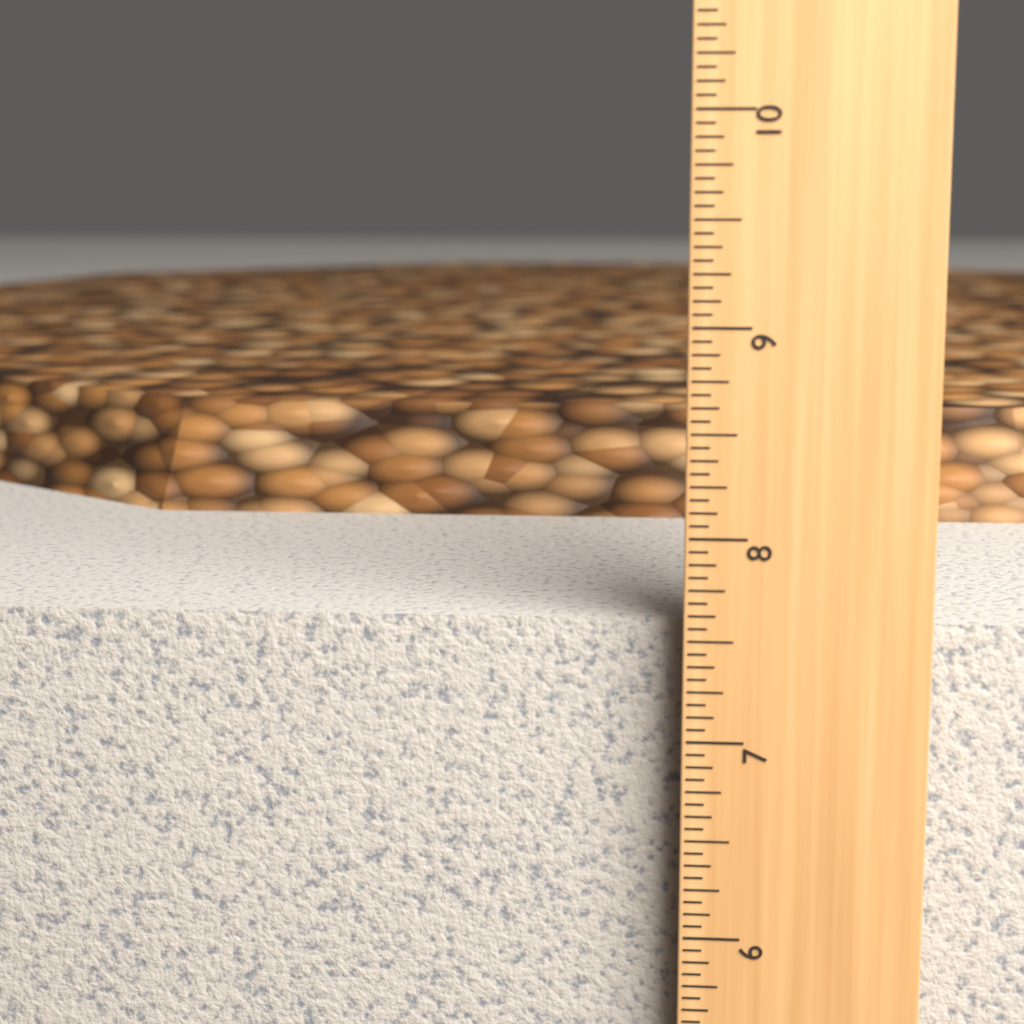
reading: 7.5625 in
